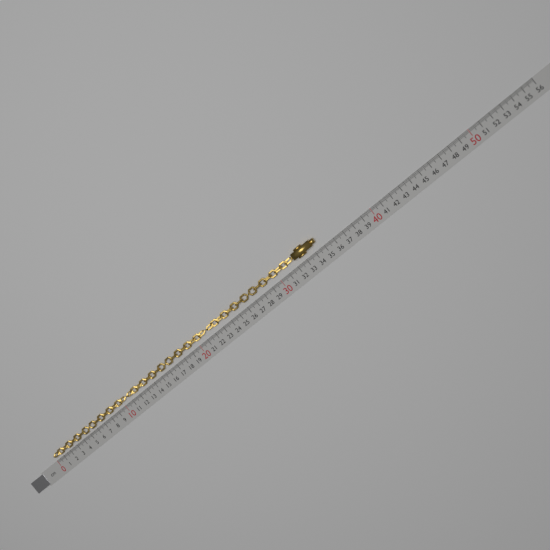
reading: 34.6 cm
